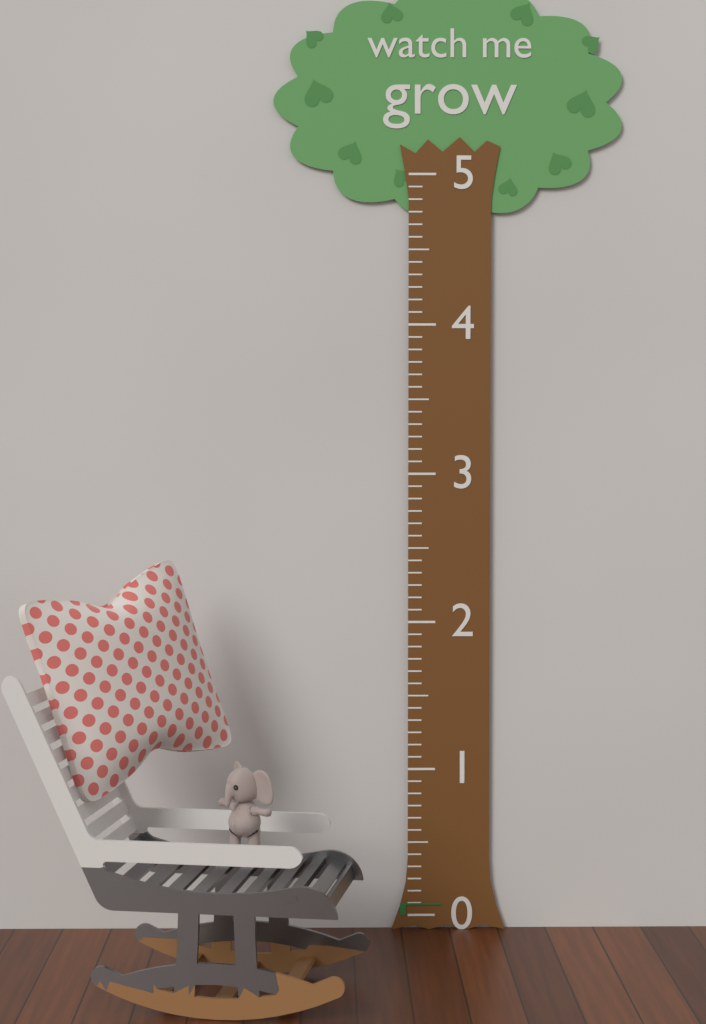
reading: 0.083333 (no unit)
